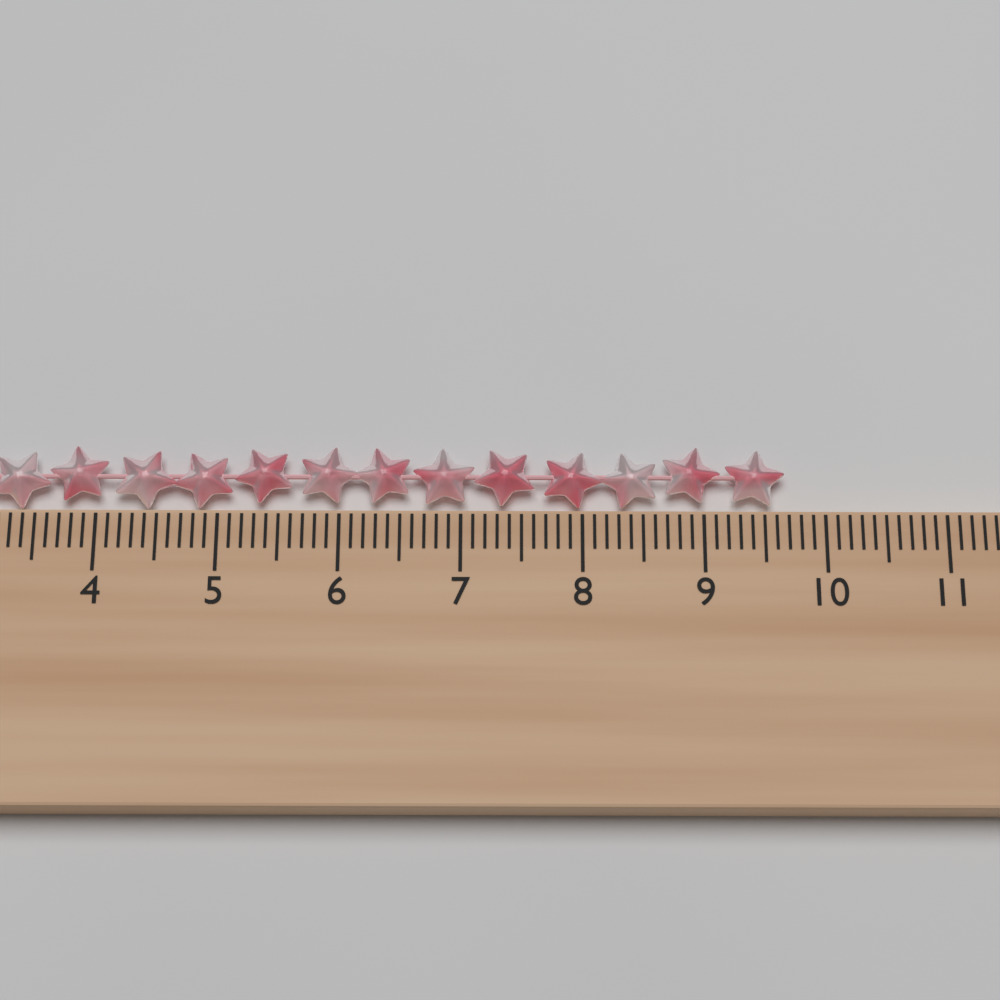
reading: 9.7 cm
